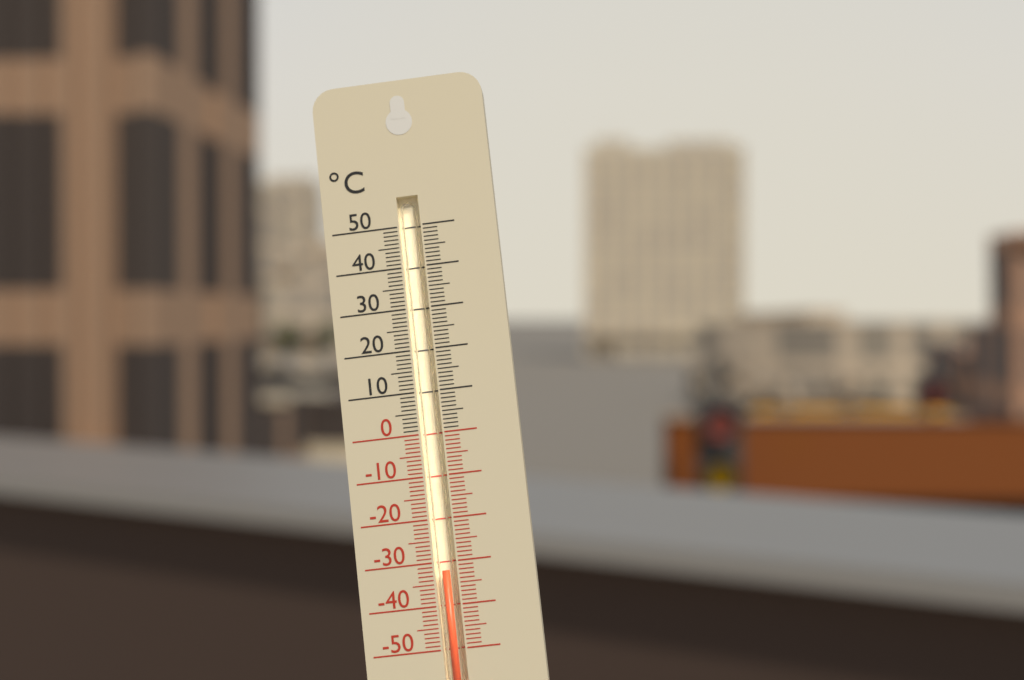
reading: -32 °C
